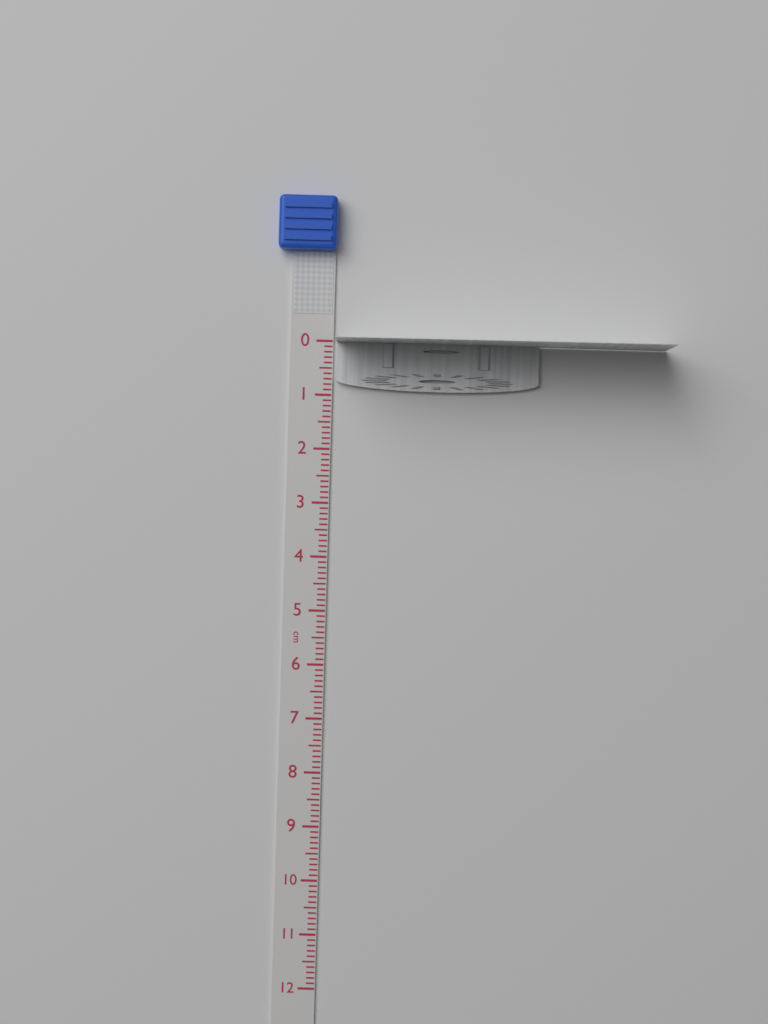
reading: 0.9 cm
